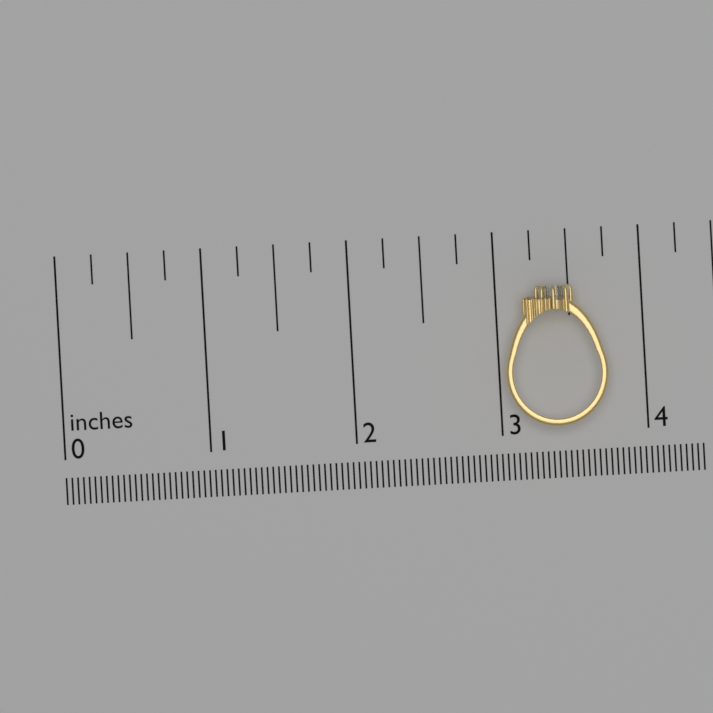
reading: 3.75 in
